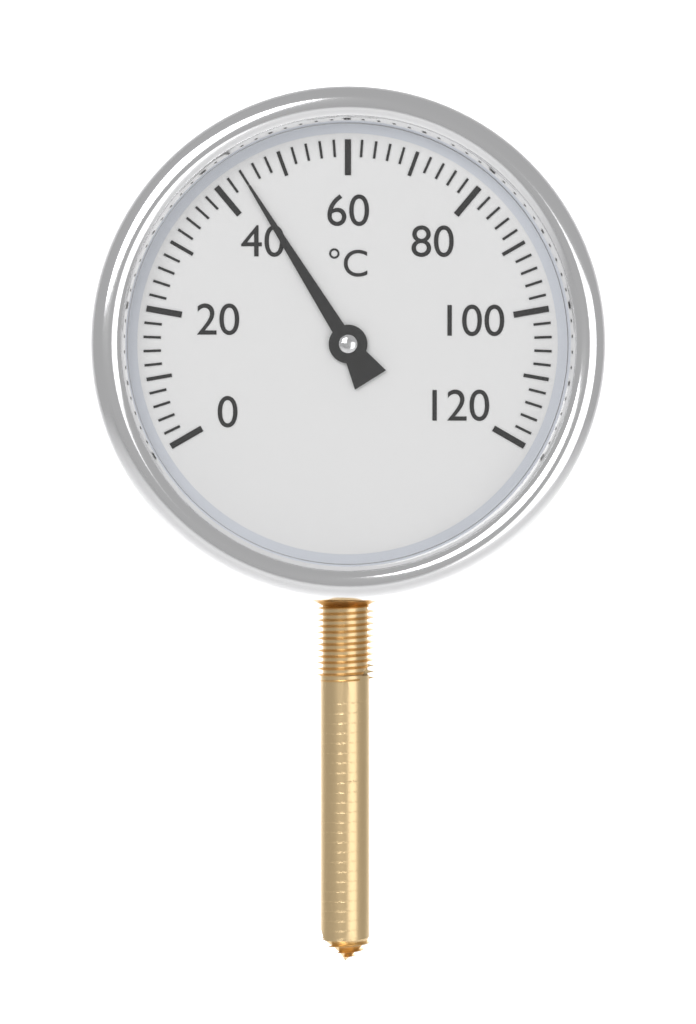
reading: 44 °C
